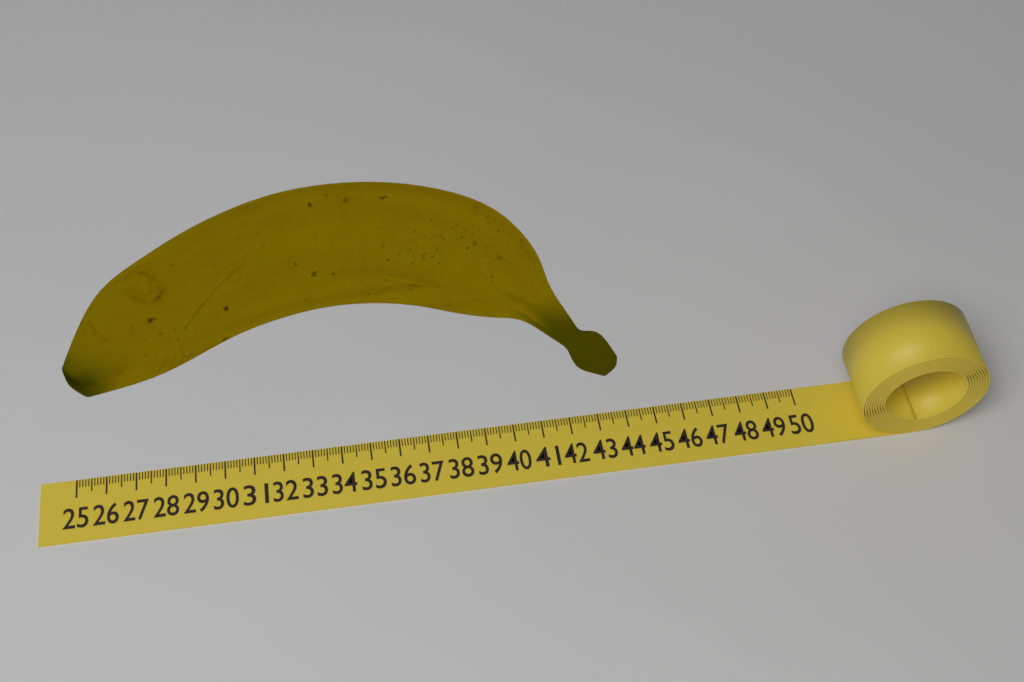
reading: 43.7 (no unit)
